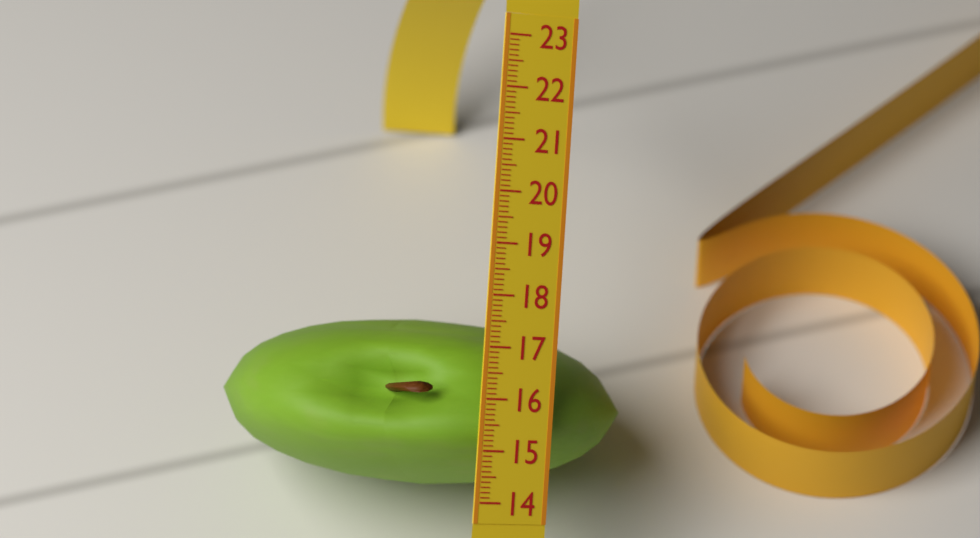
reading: 17.3 (no unit)
